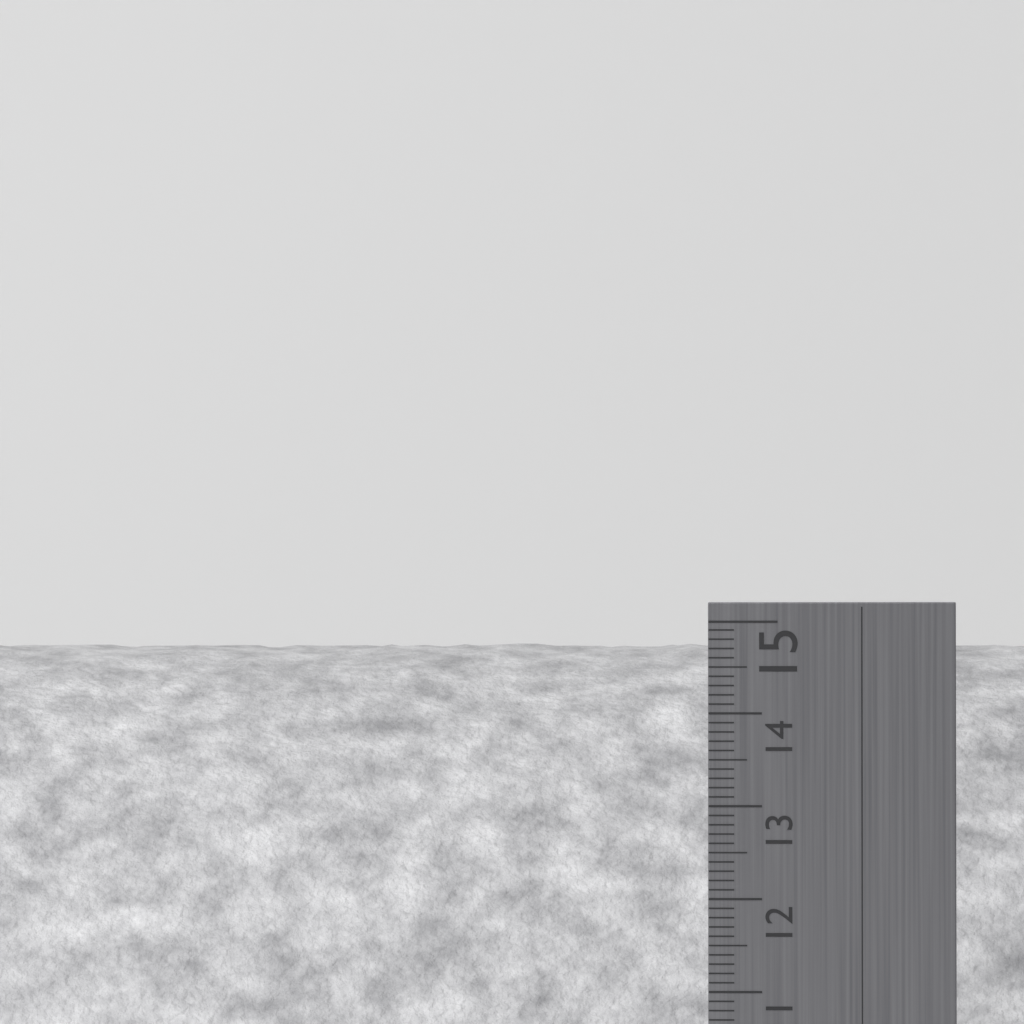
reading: 14.8 cm
